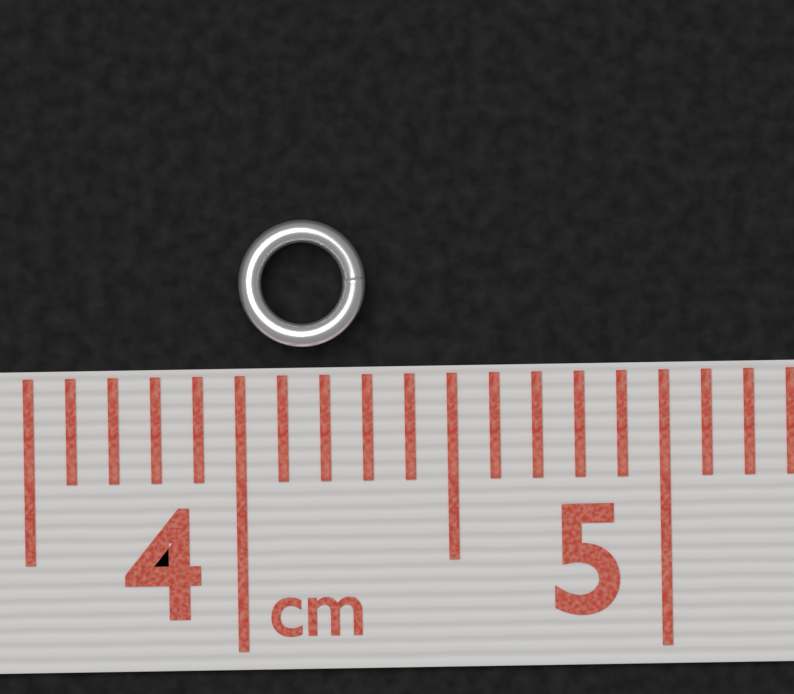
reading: 4.3 cm
